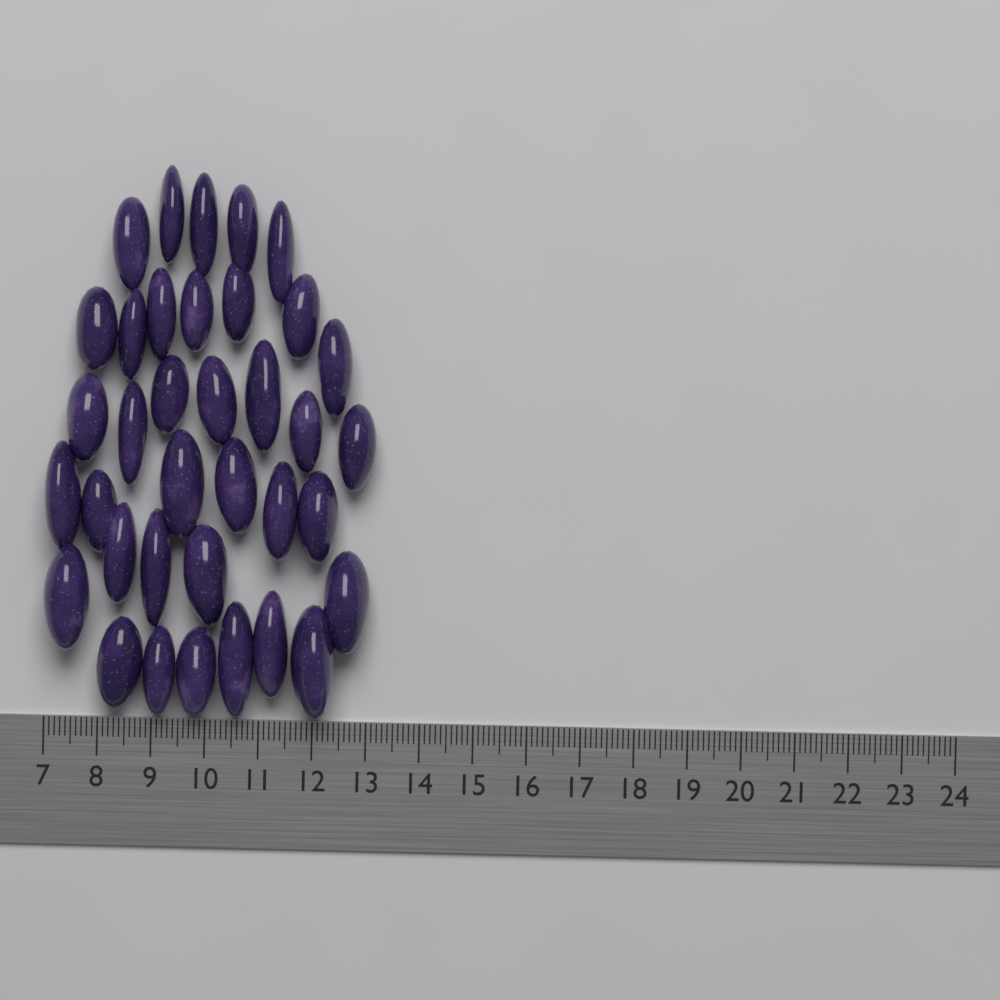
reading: 13.1 (no unit)
